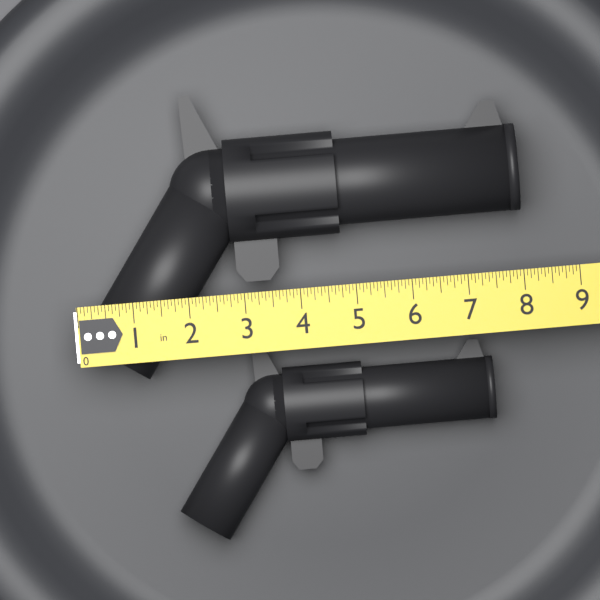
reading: 8.0625 in
